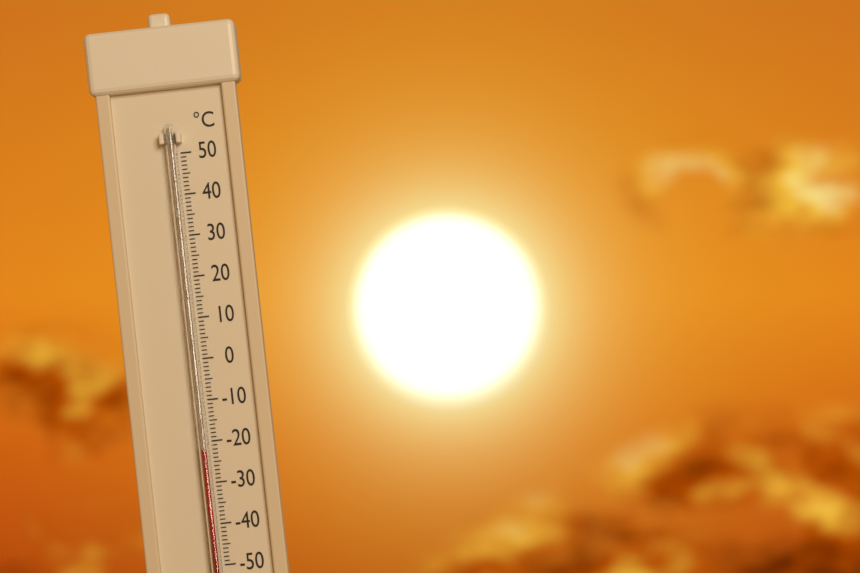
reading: -22 °C
